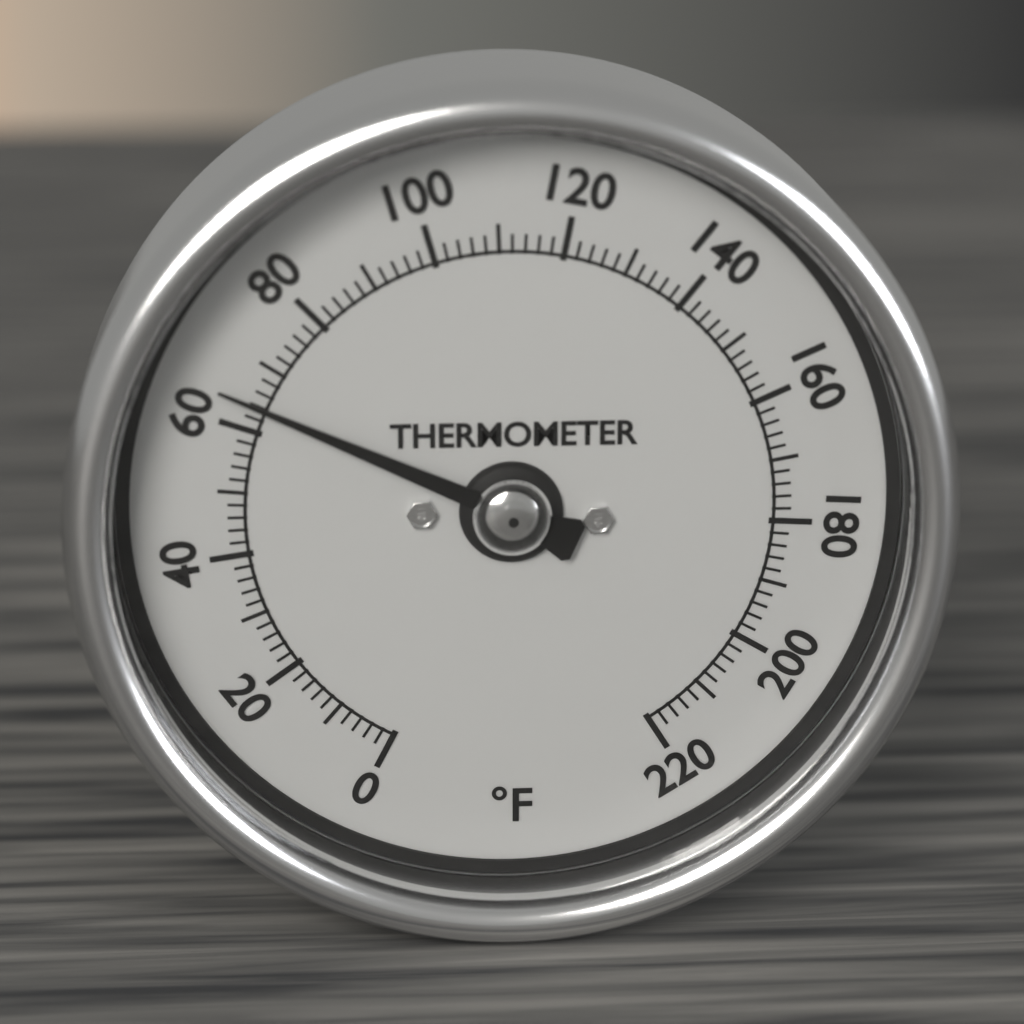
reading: 64 °F
